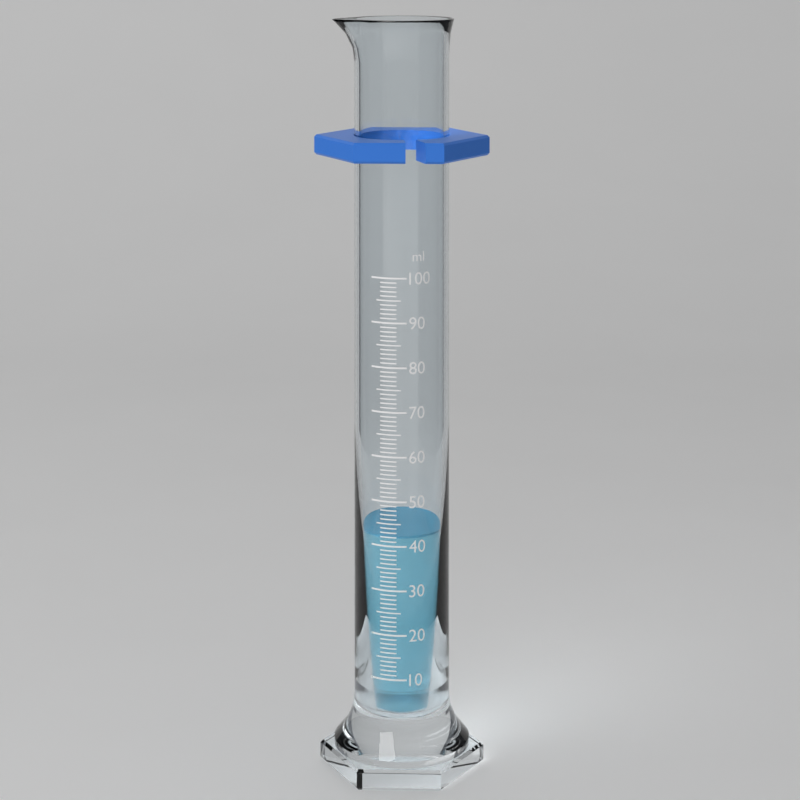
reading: 42 ml
